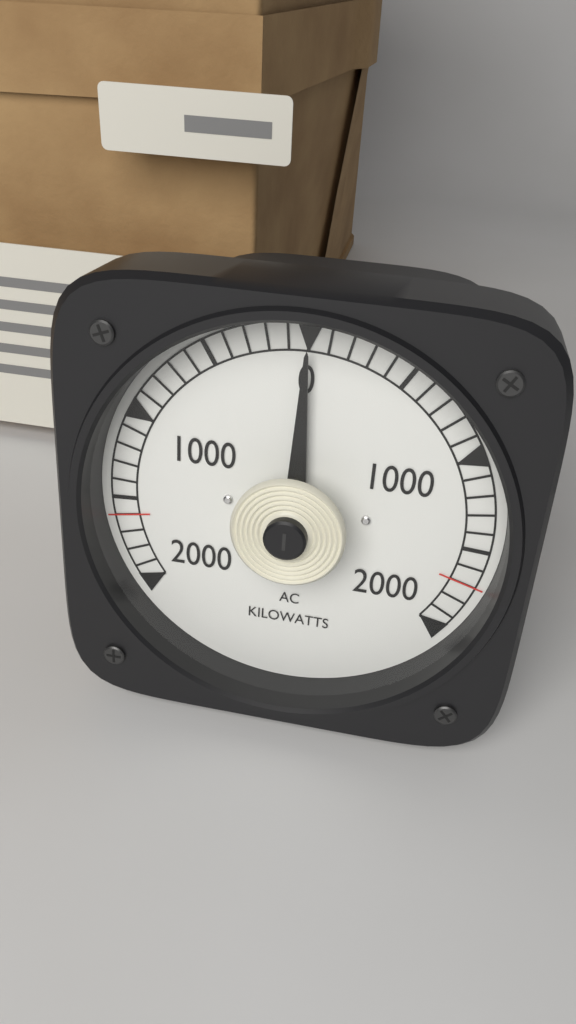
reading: 0 kW
